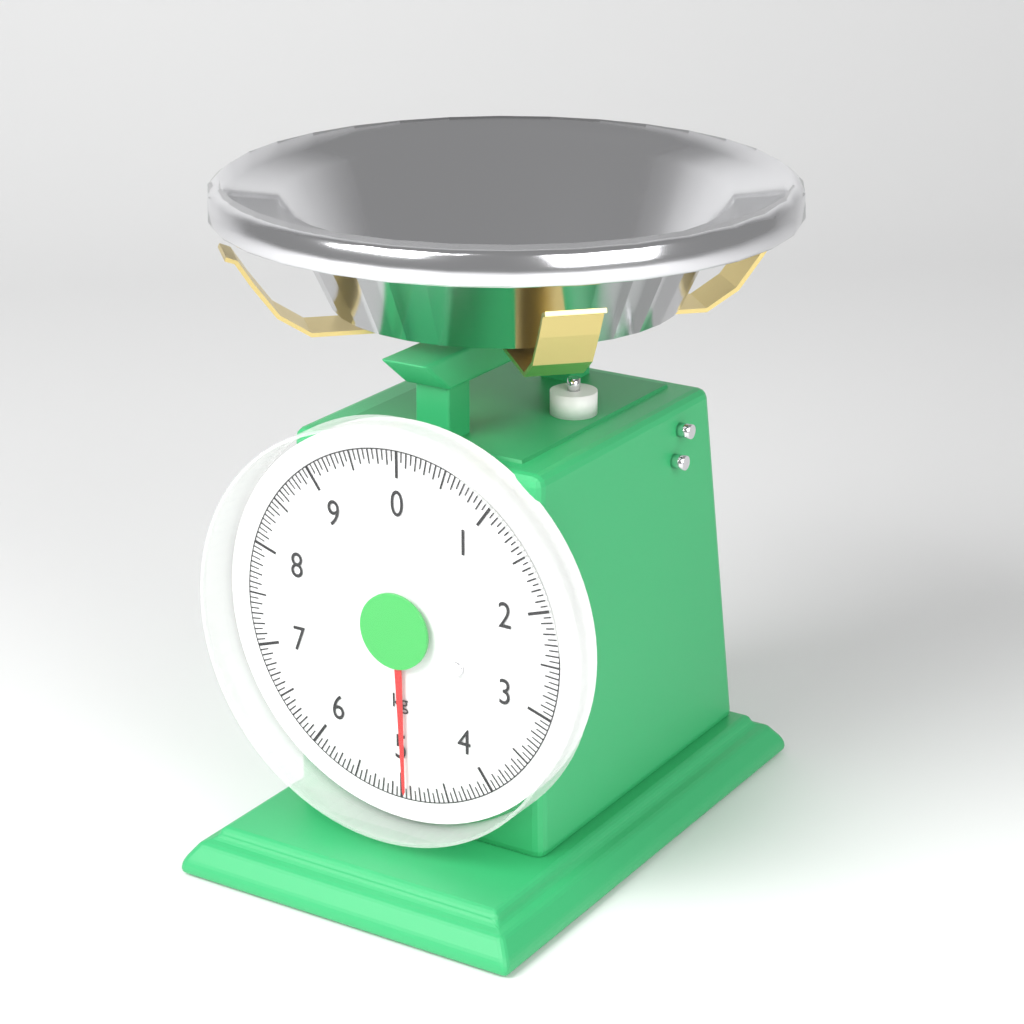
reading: 4.95 kg
